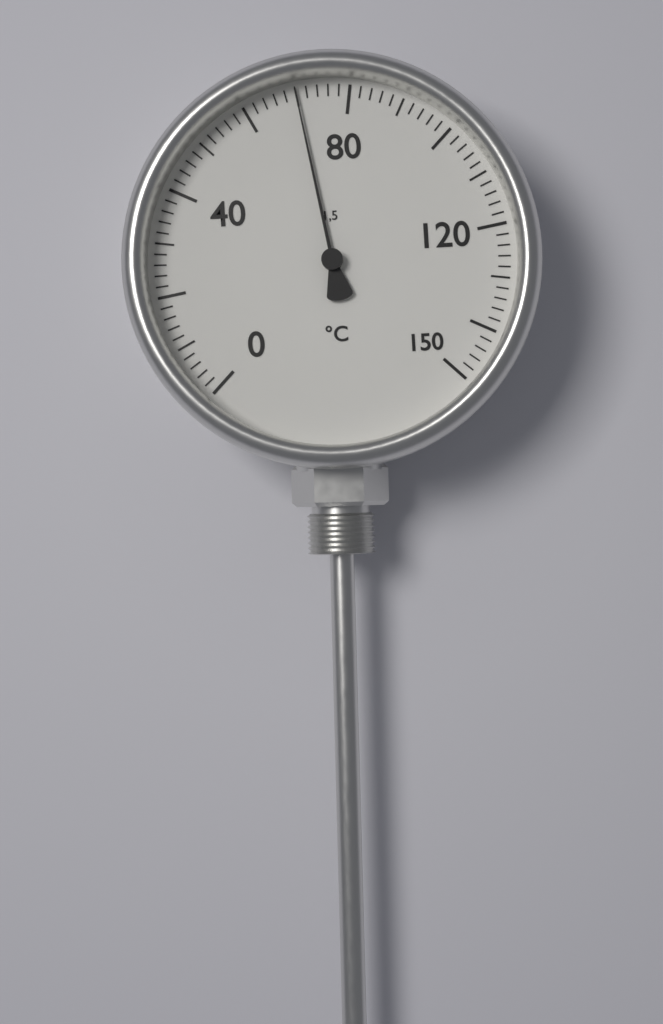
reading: 70 °C
